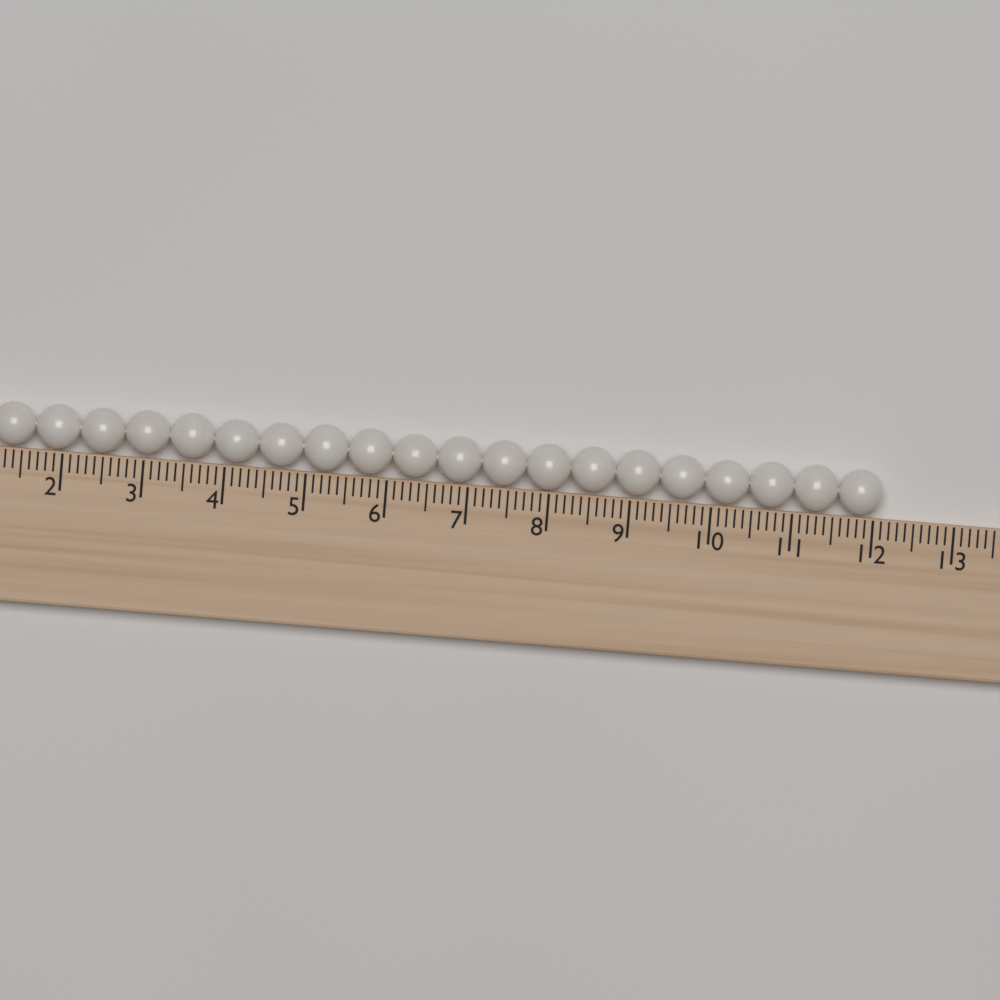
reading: 12.1 (no unit)
